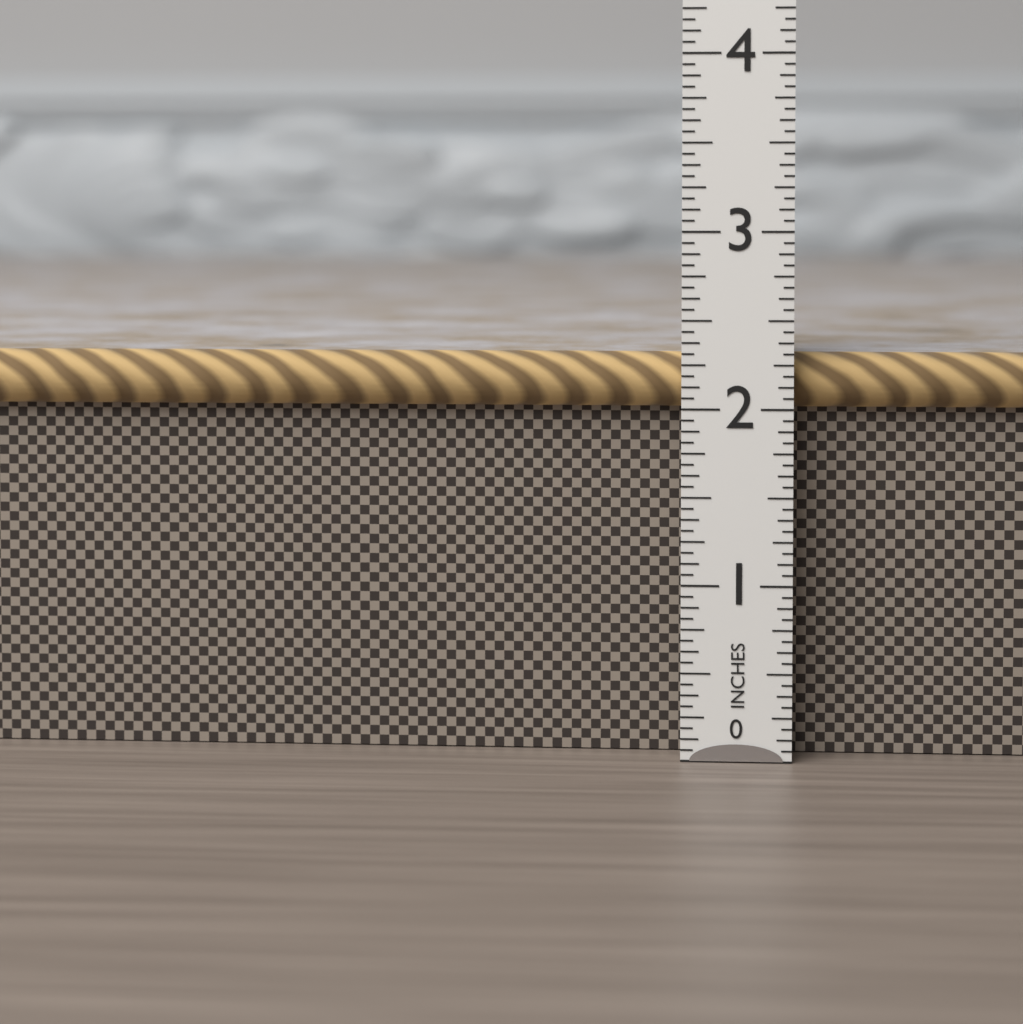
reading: 2.3125 in
